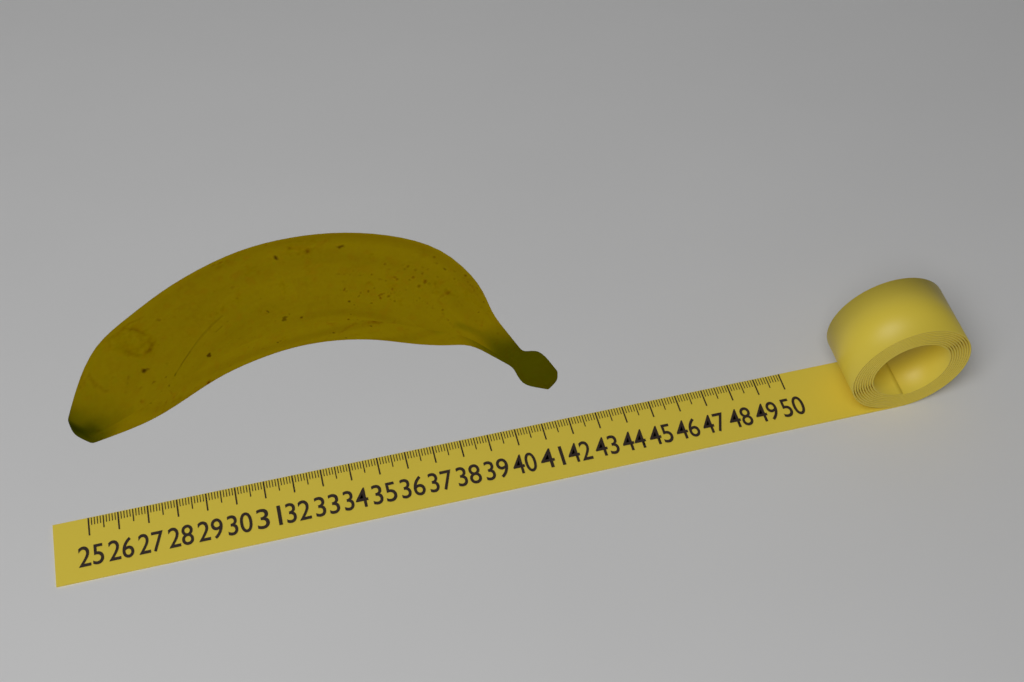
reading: 41.7 (no unit)
